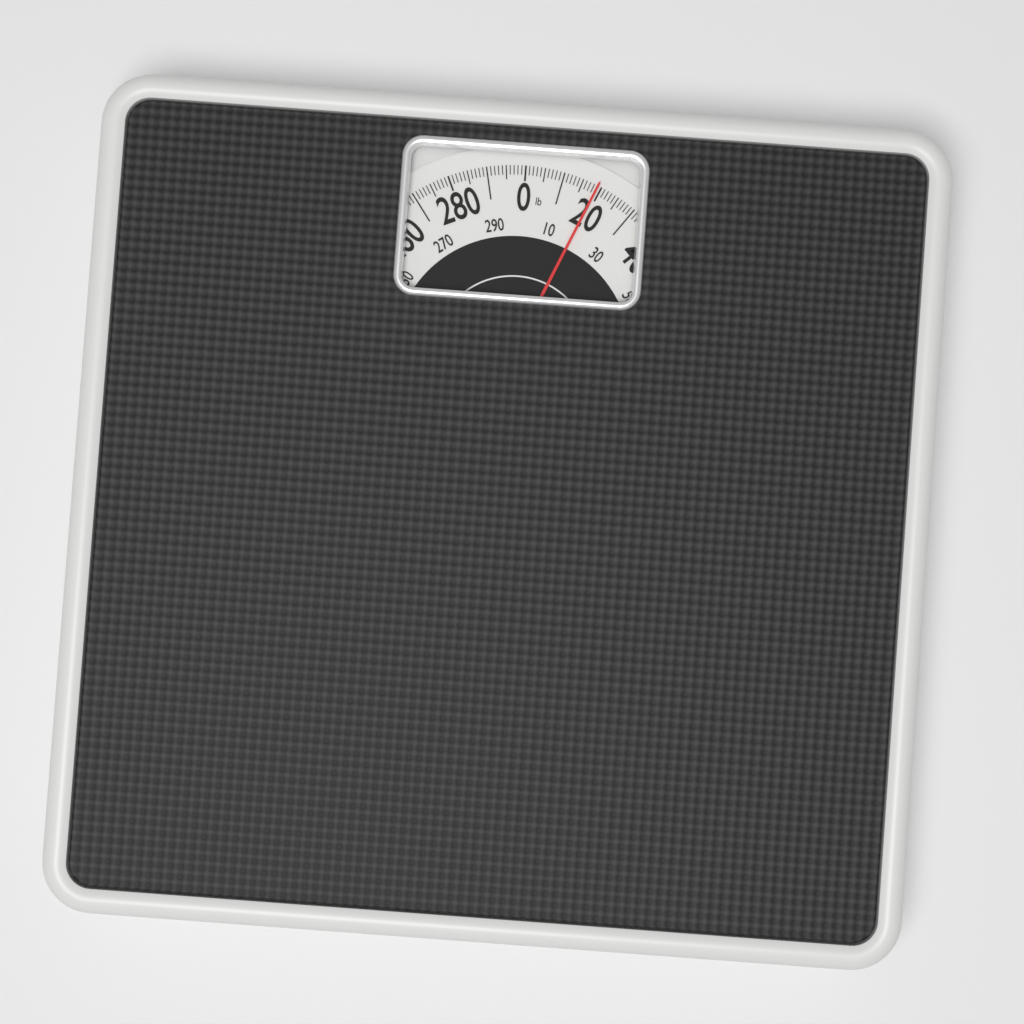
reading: 19 lb
